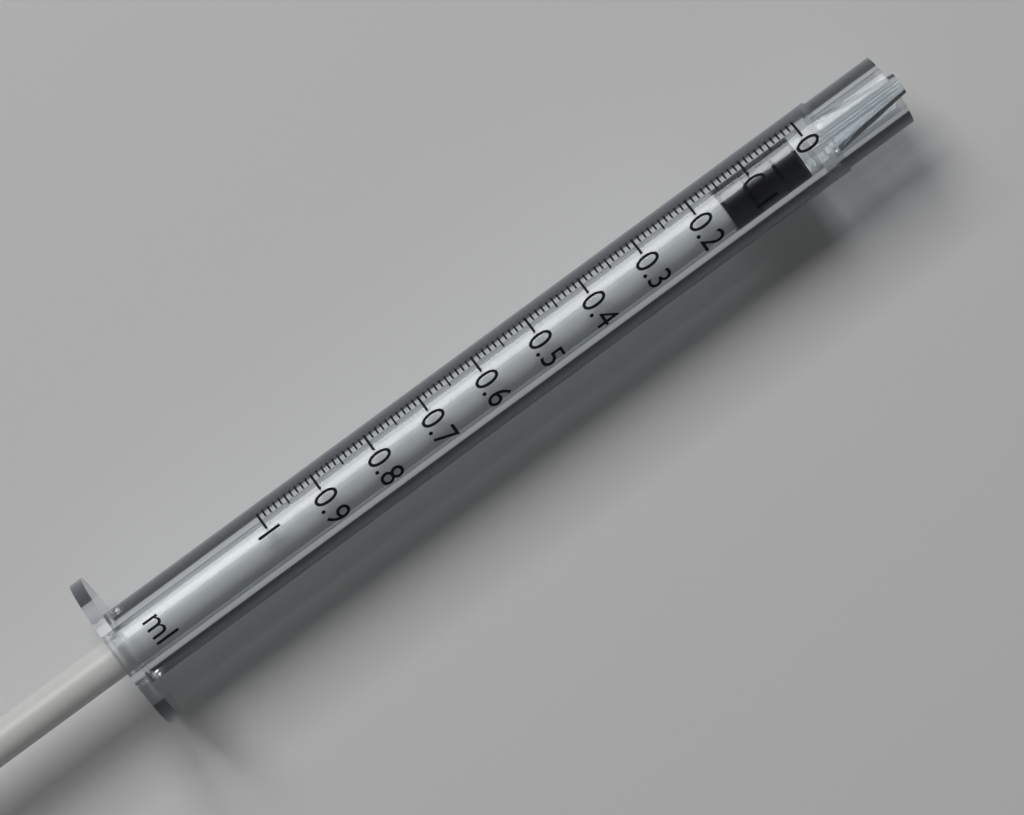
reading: 0.02 ml
